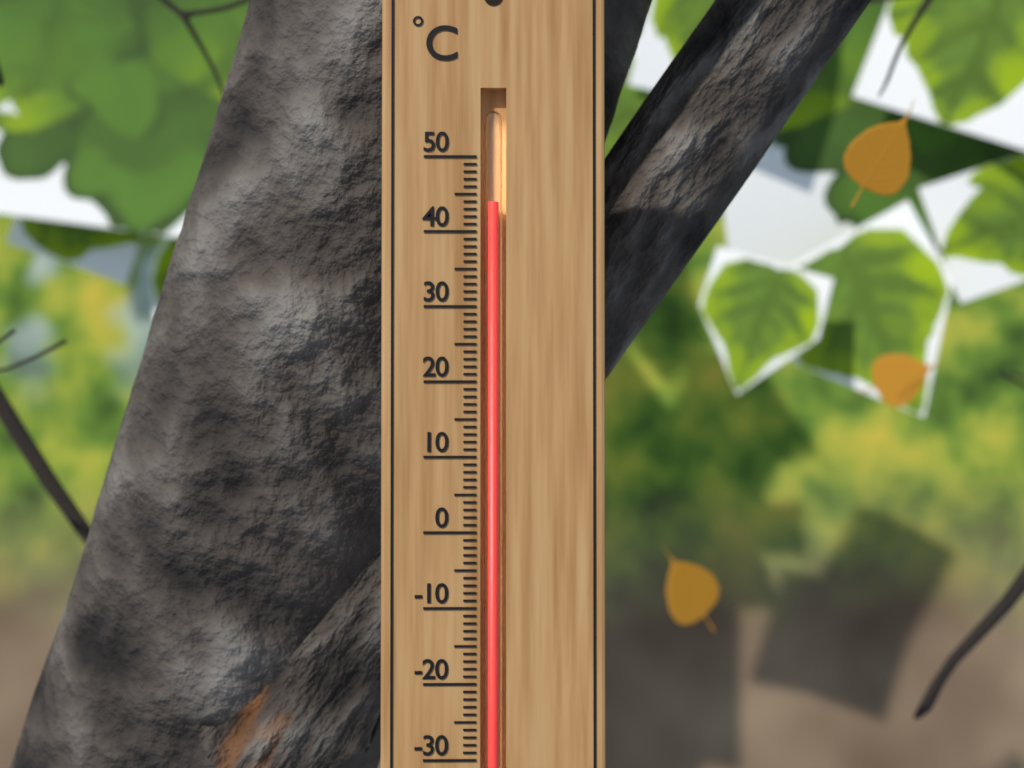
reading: 44 °C
